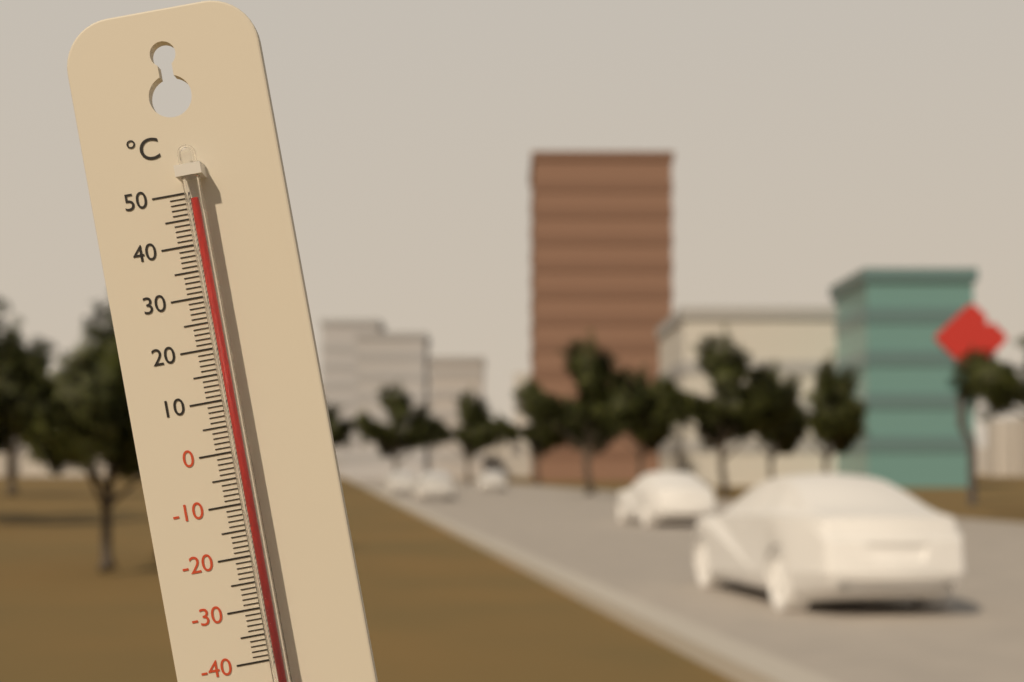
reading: 48 °C
